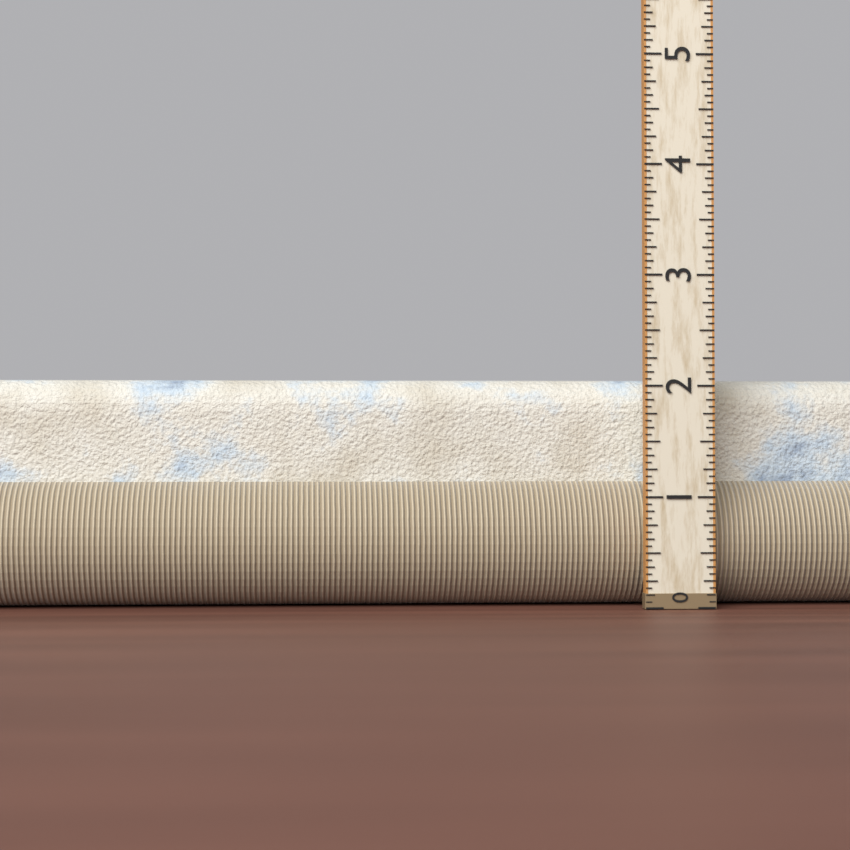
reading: 2.0625 (no unit)
